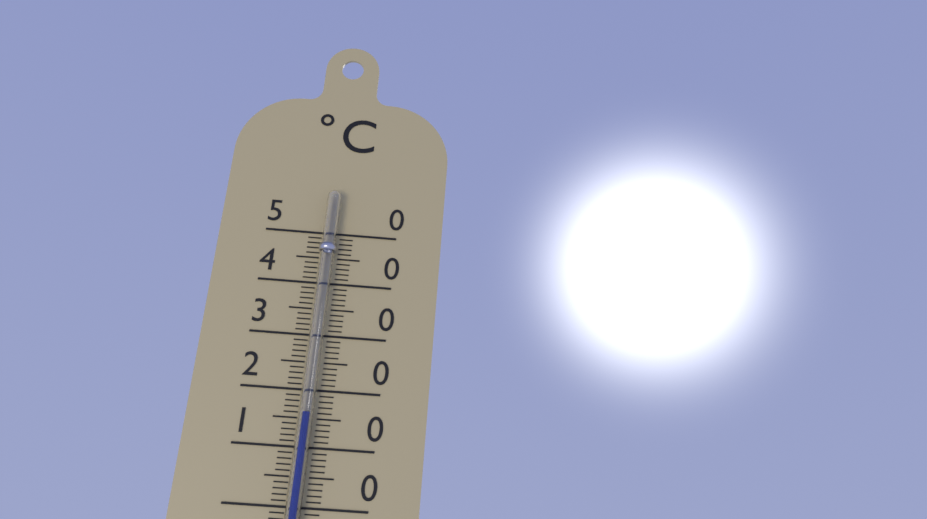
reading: 16 °C
